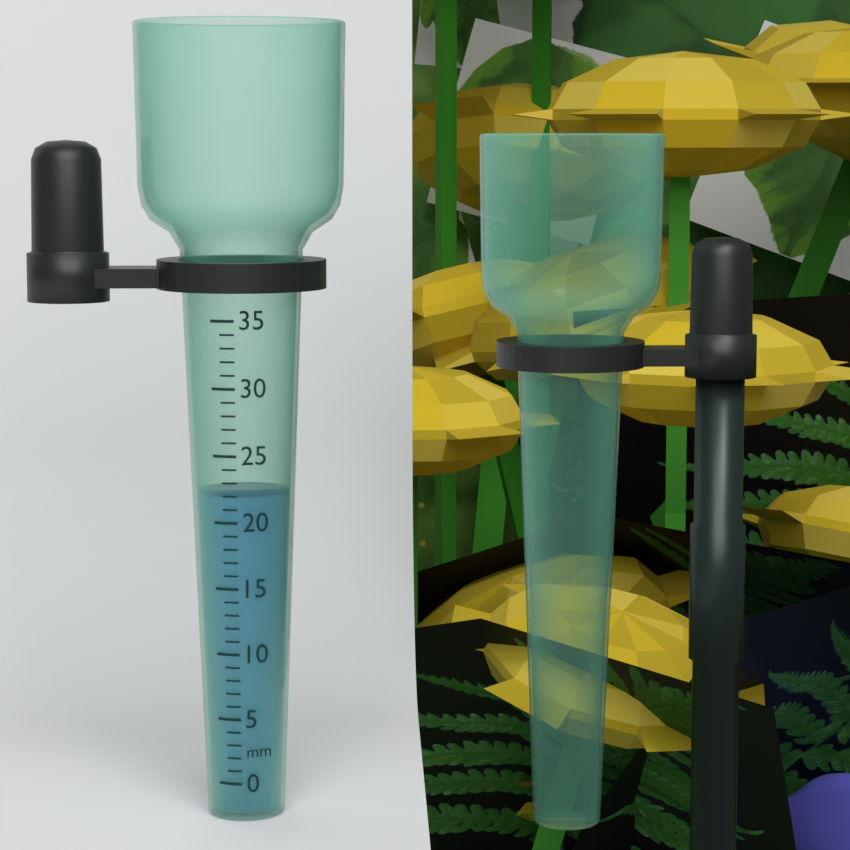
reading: 22 mm
